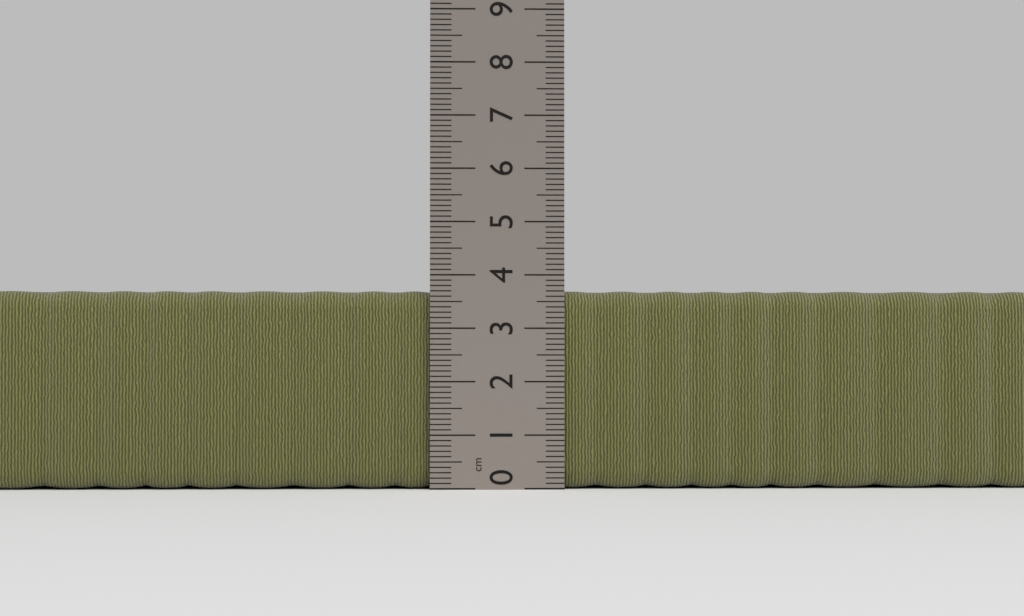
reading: 3.7 cm
